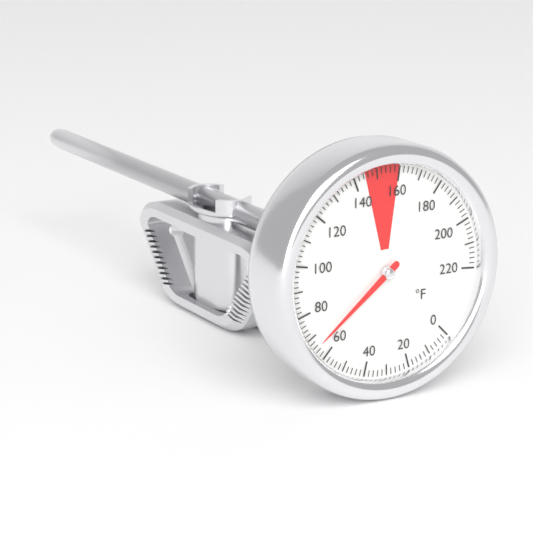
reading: 66 °F
